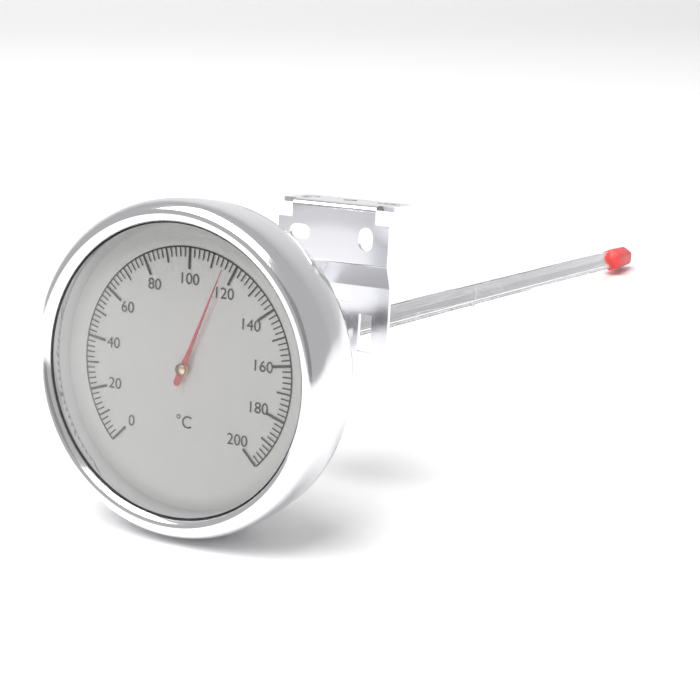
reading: 116 °C
